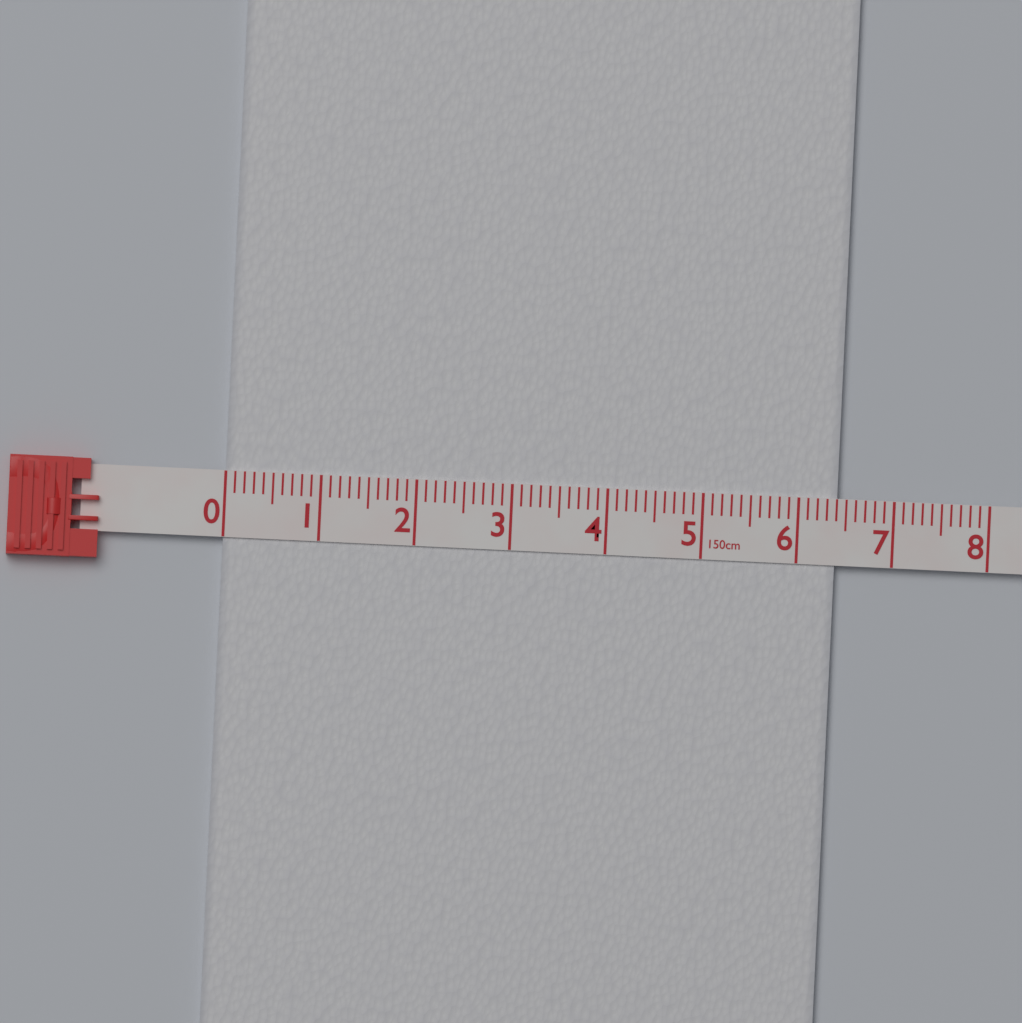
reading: 6.4 cm
